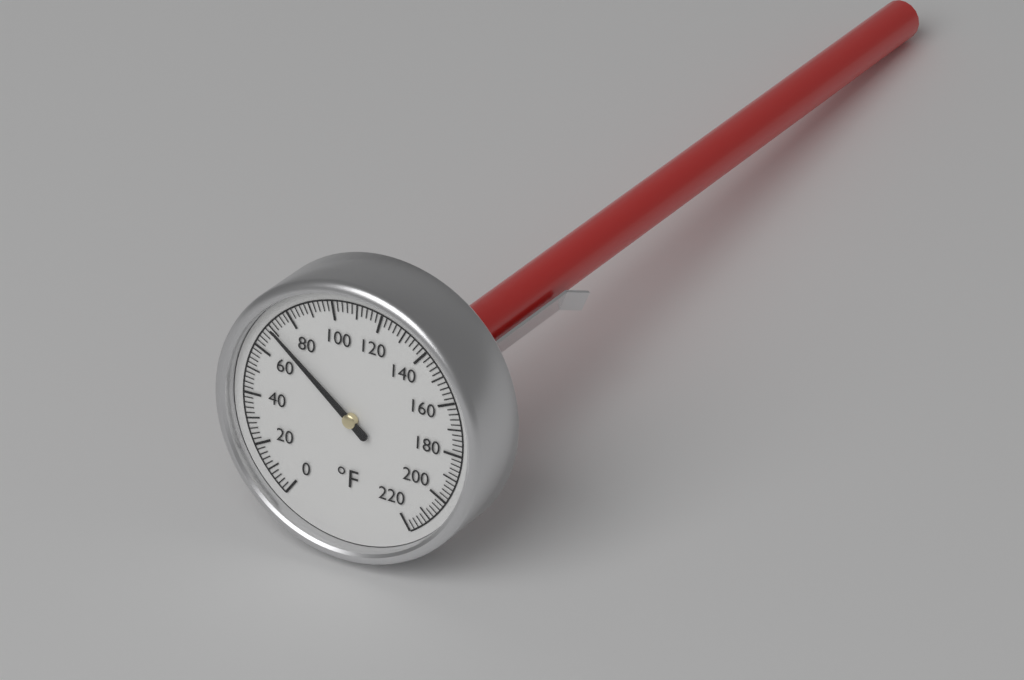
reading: 70 °F
